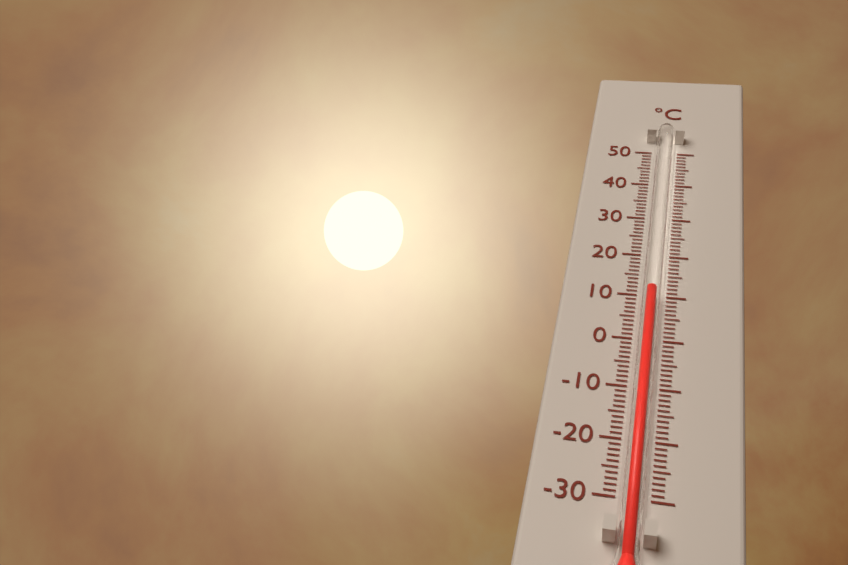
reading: 10 °C
